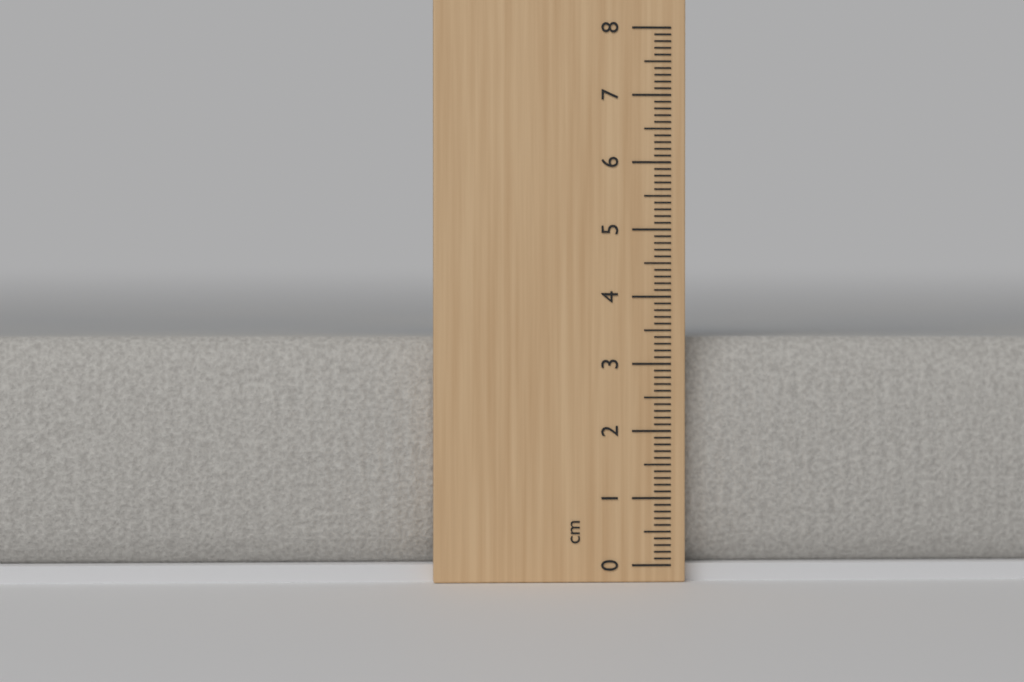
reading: 3.4 cm
